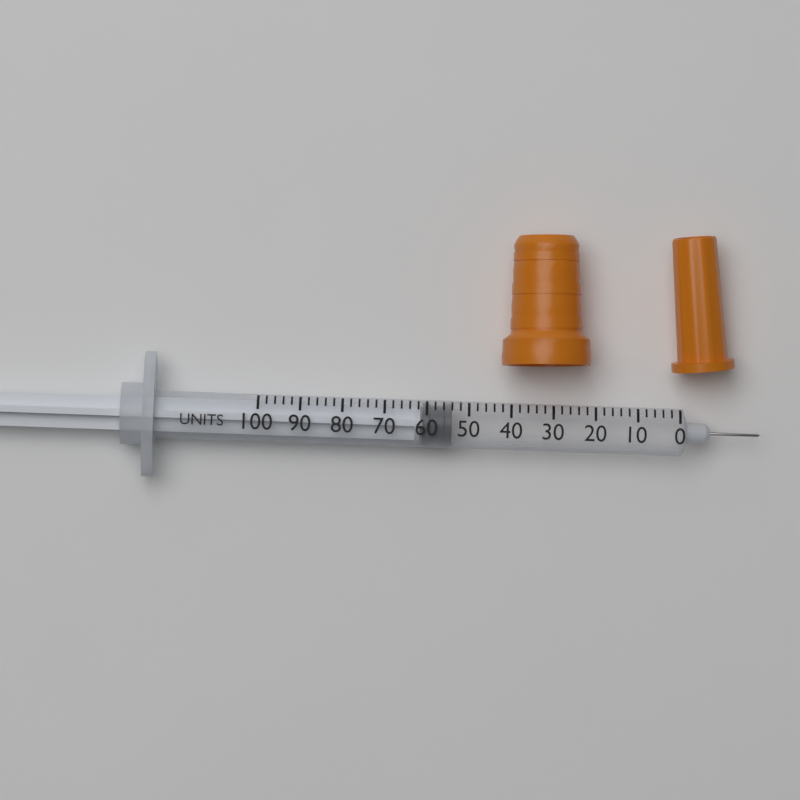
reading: 54 units
